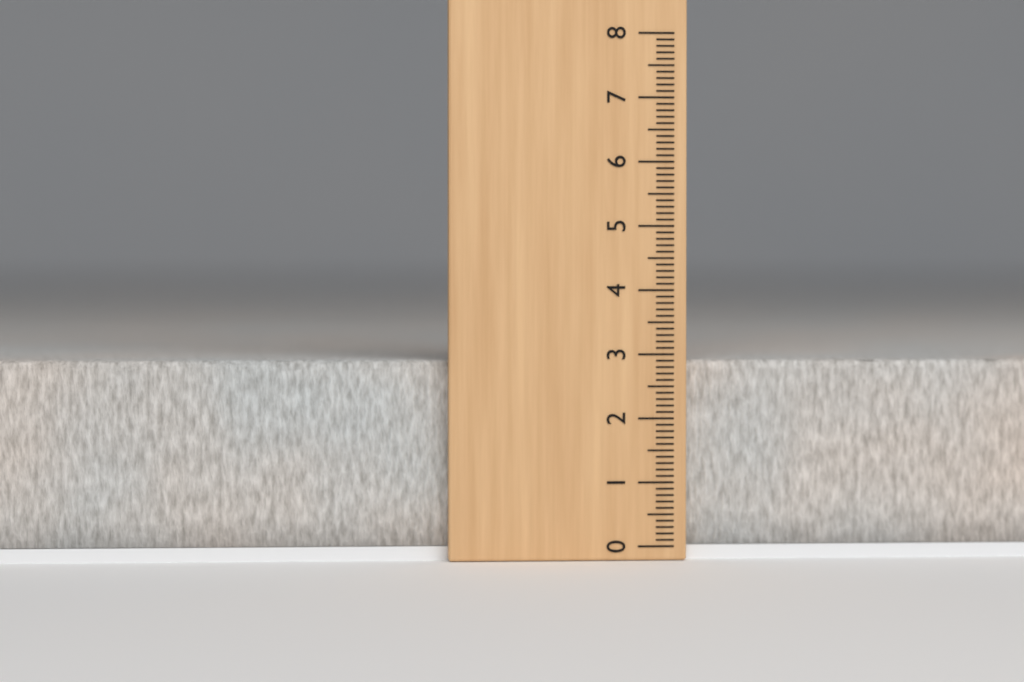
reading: 2.9 (no unit)
